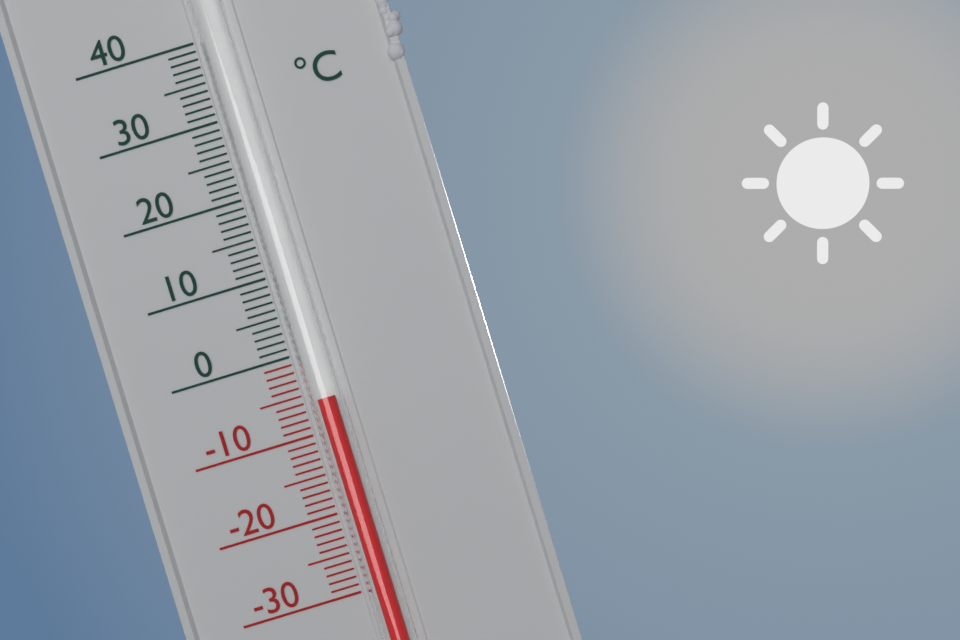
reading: -6 °C
